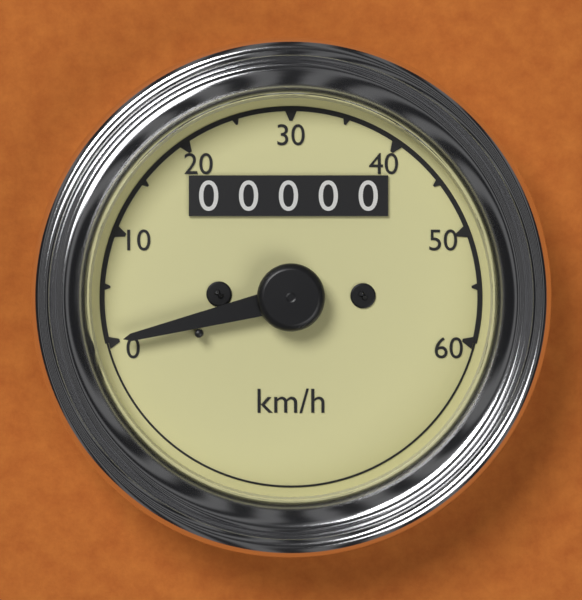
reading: 0 km/h
